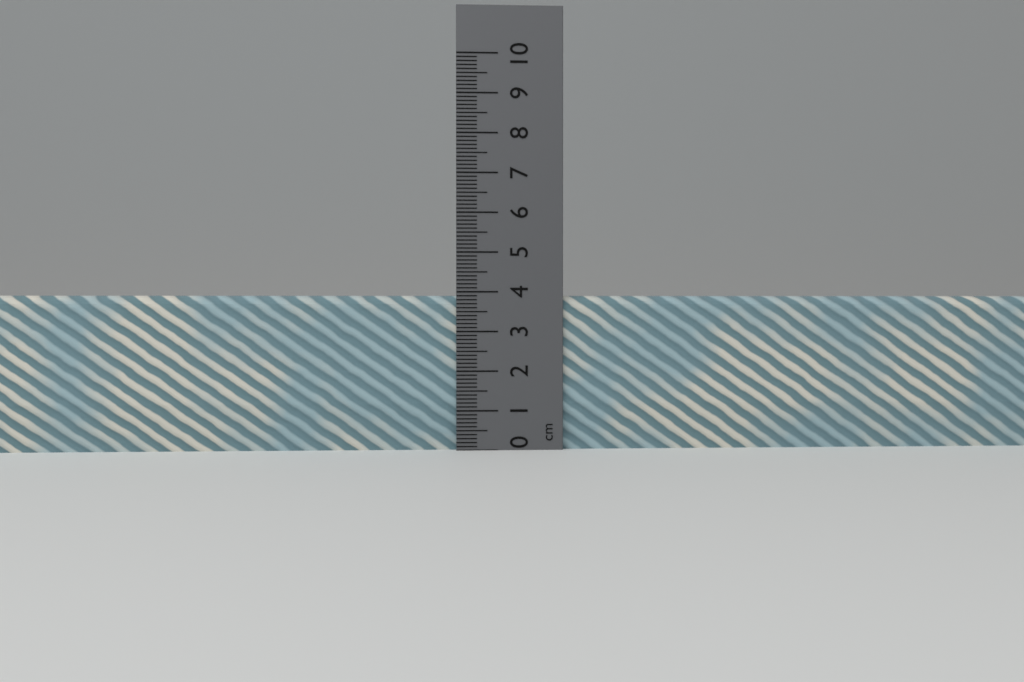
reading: 3.9 cm
